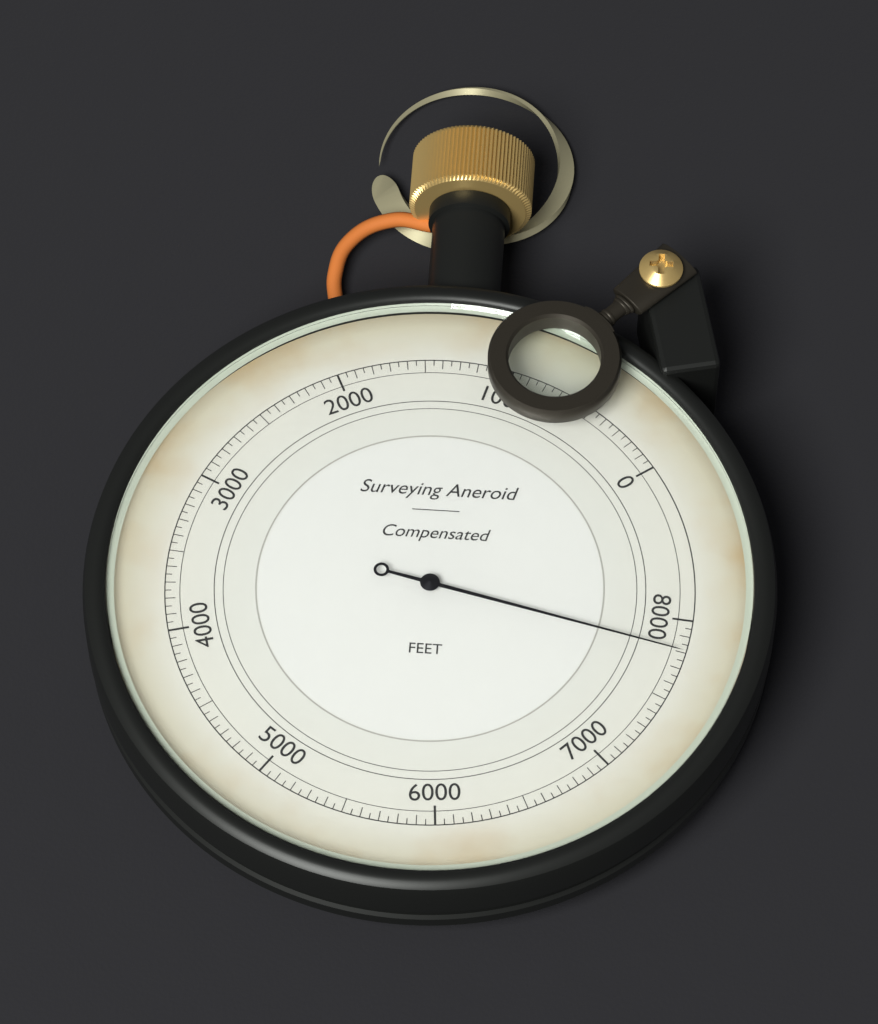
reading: 7800 ft
